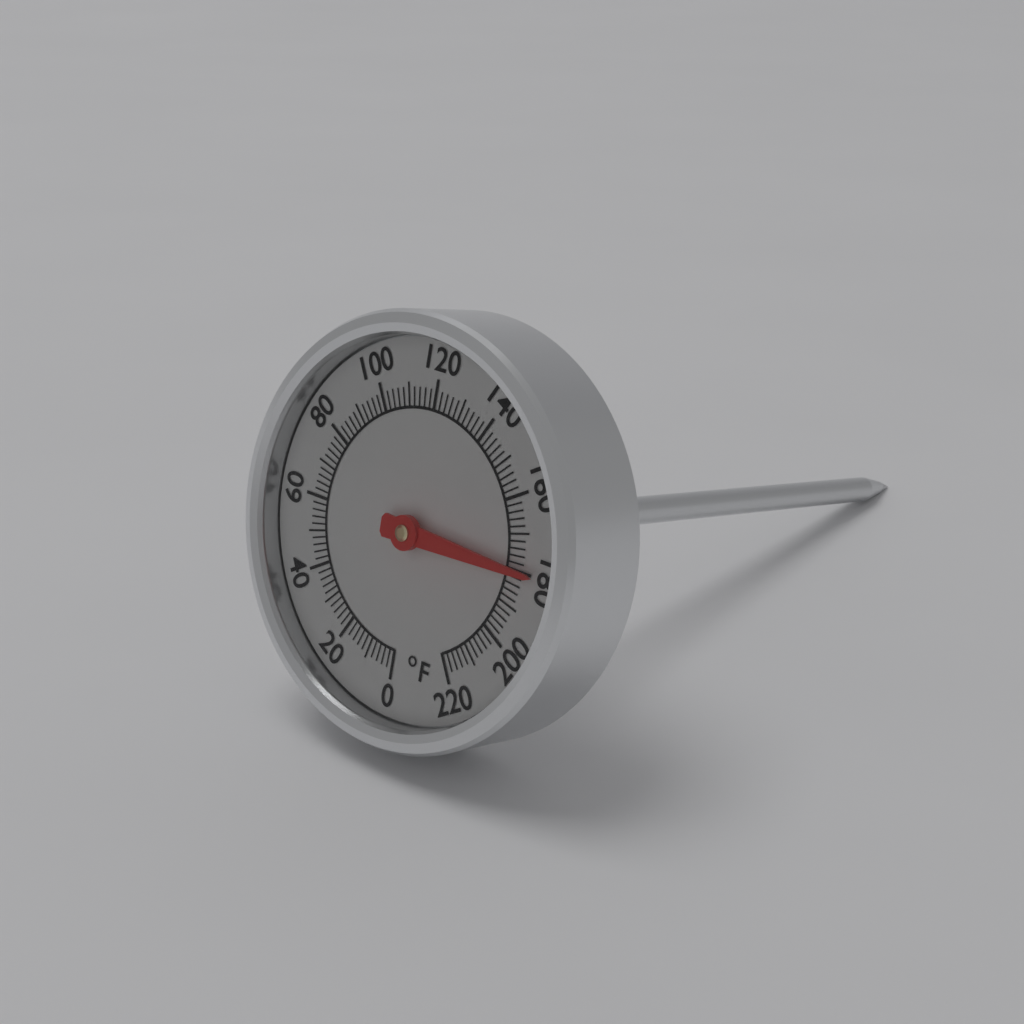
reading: 180 °F
